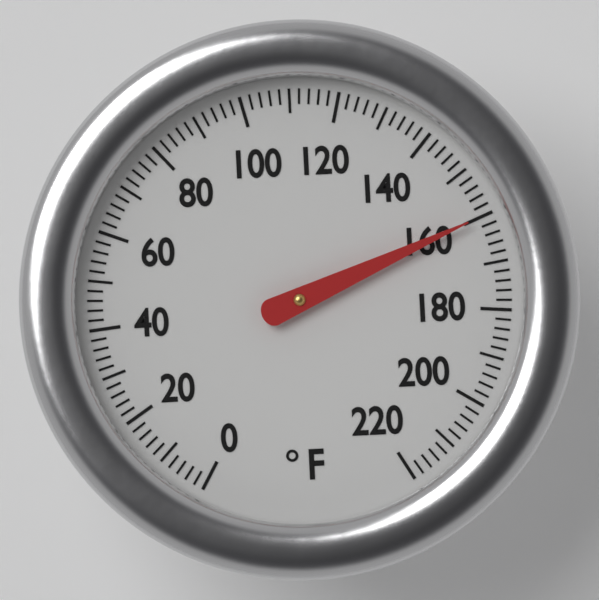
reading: 160 °F
